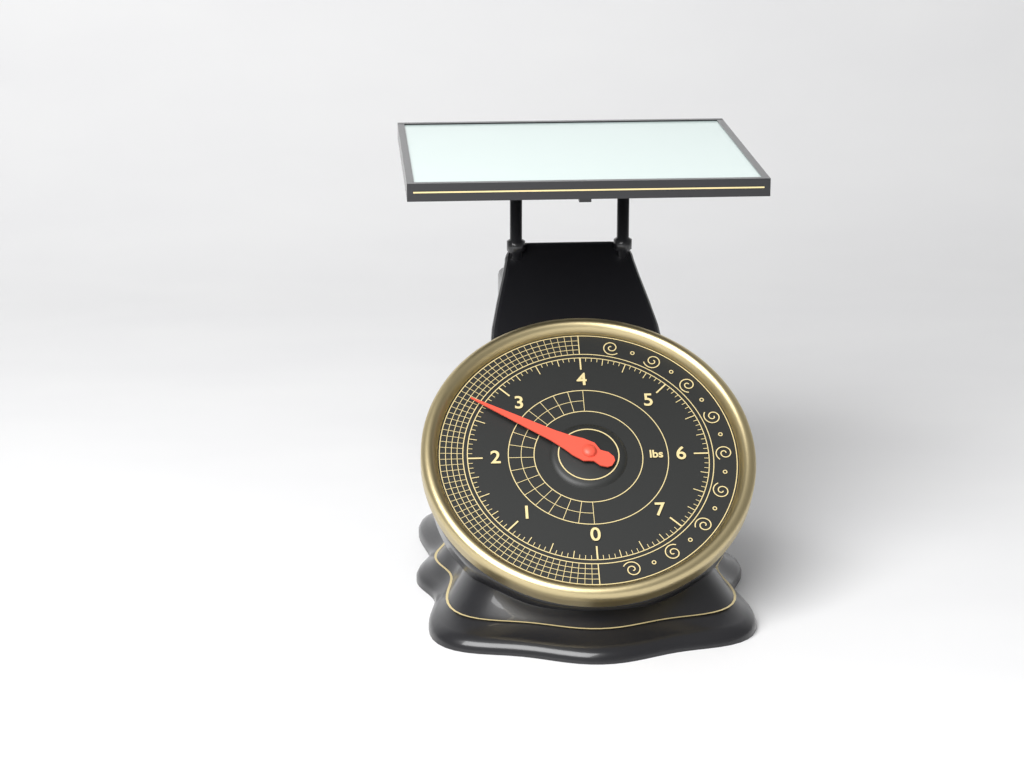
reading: 2.6875 lbs
